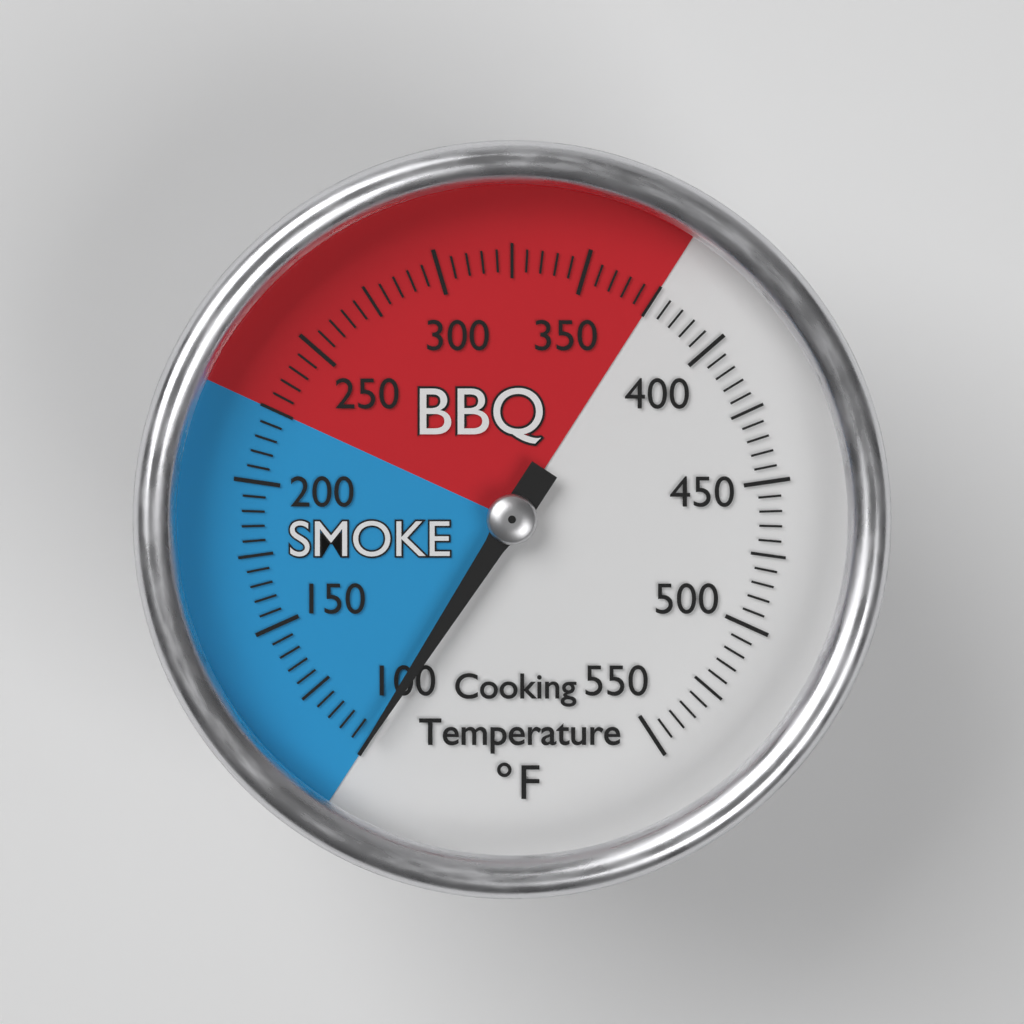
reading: 100 °F
